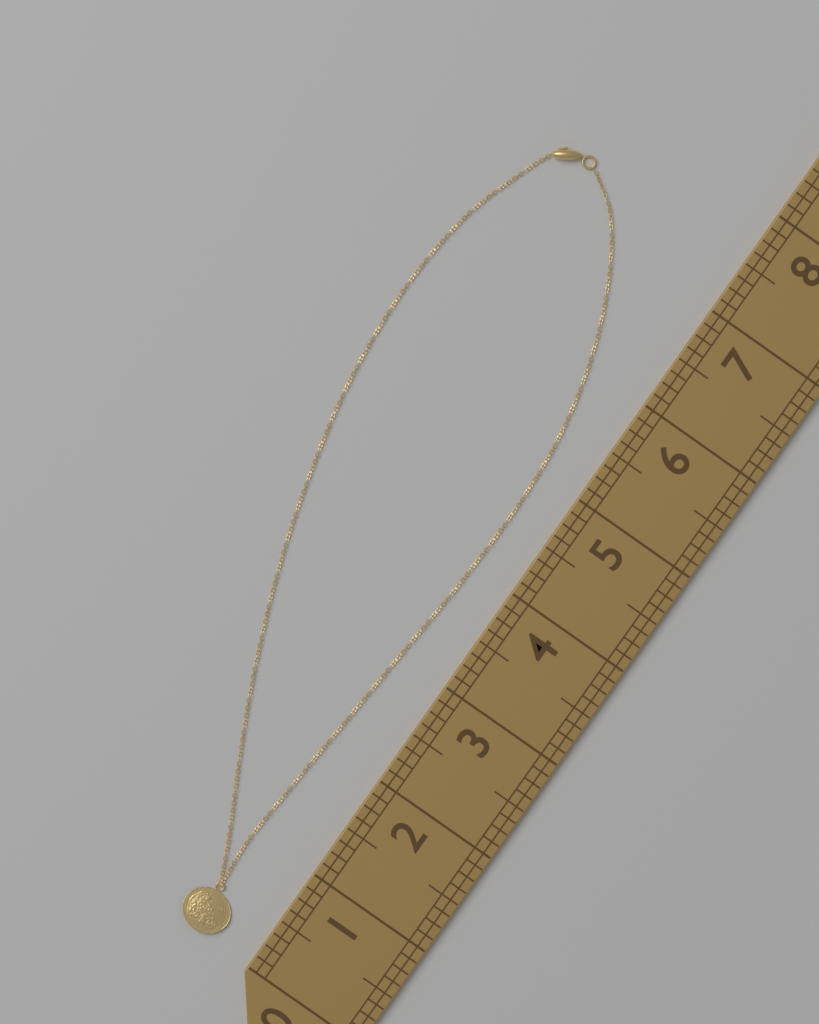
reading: 7.500 (no unit)
